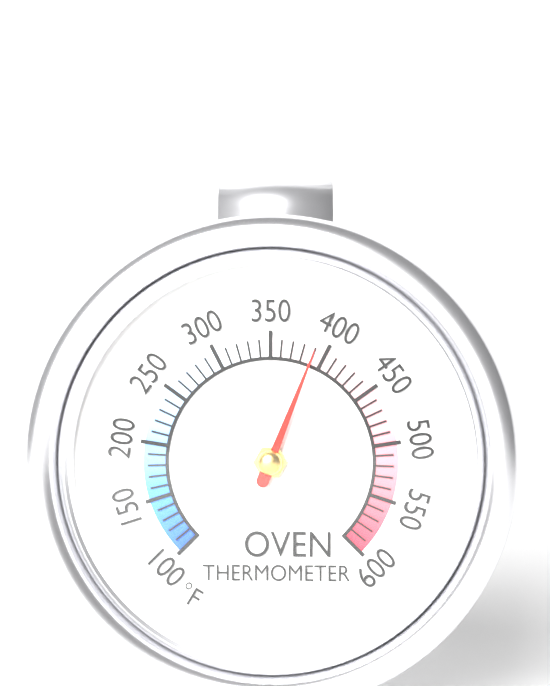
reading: 390 °F
